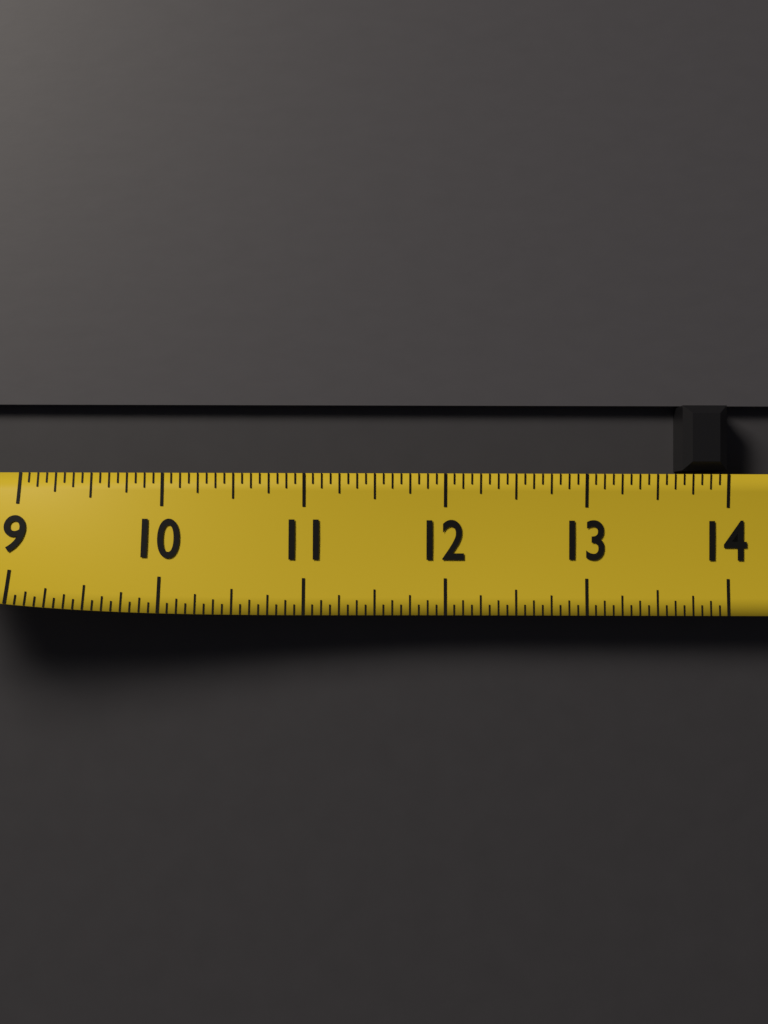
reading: 13.6875 (no unit)
